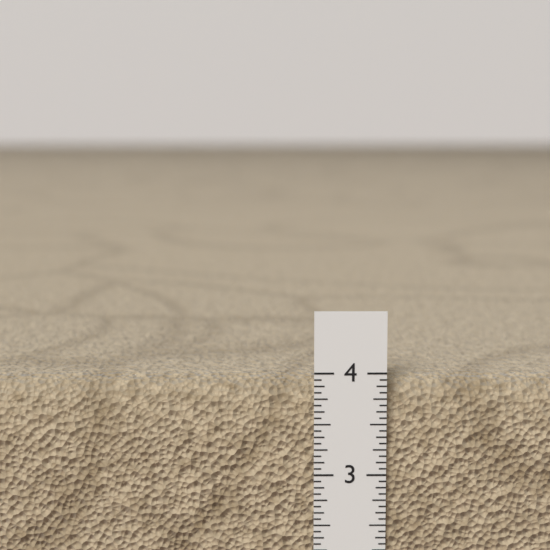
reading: 3.9375 in
